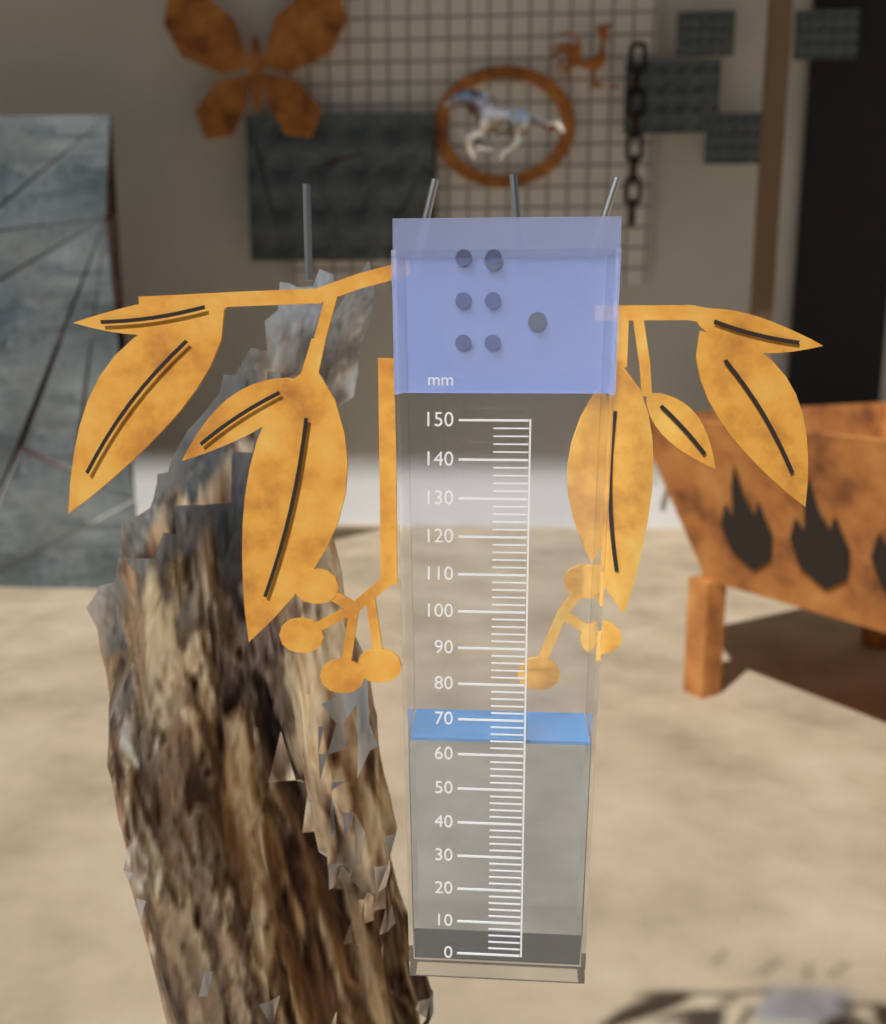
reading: 64 mm
